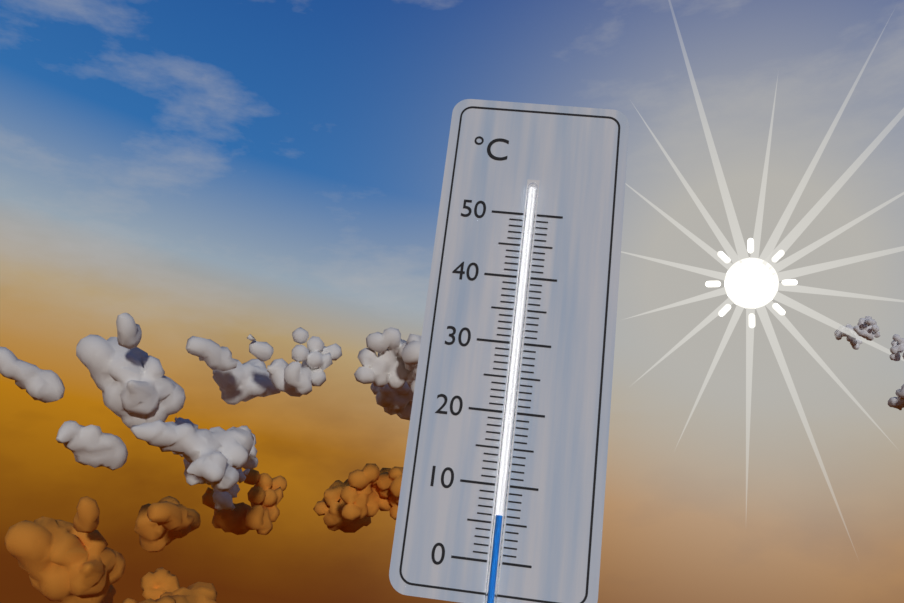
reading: 6 °C
